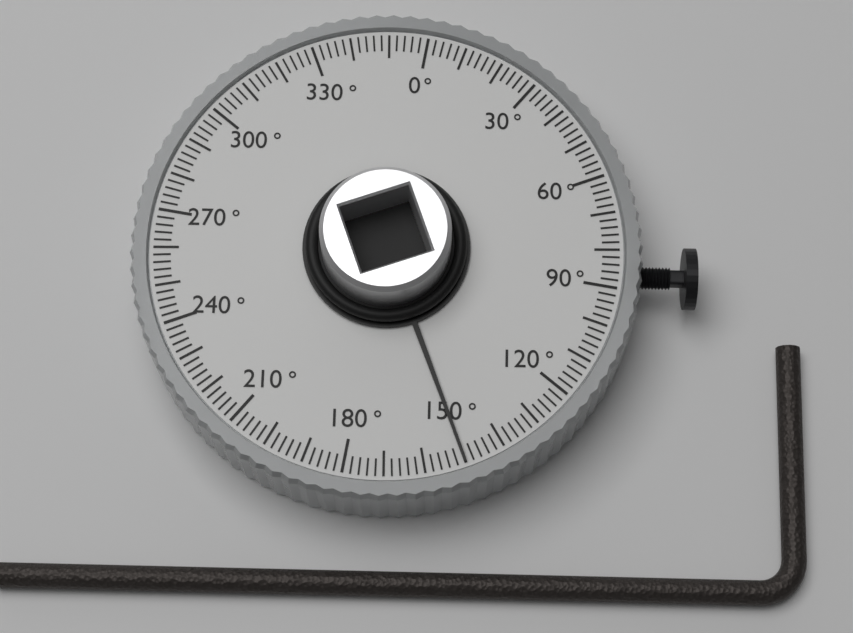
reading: 150 °
